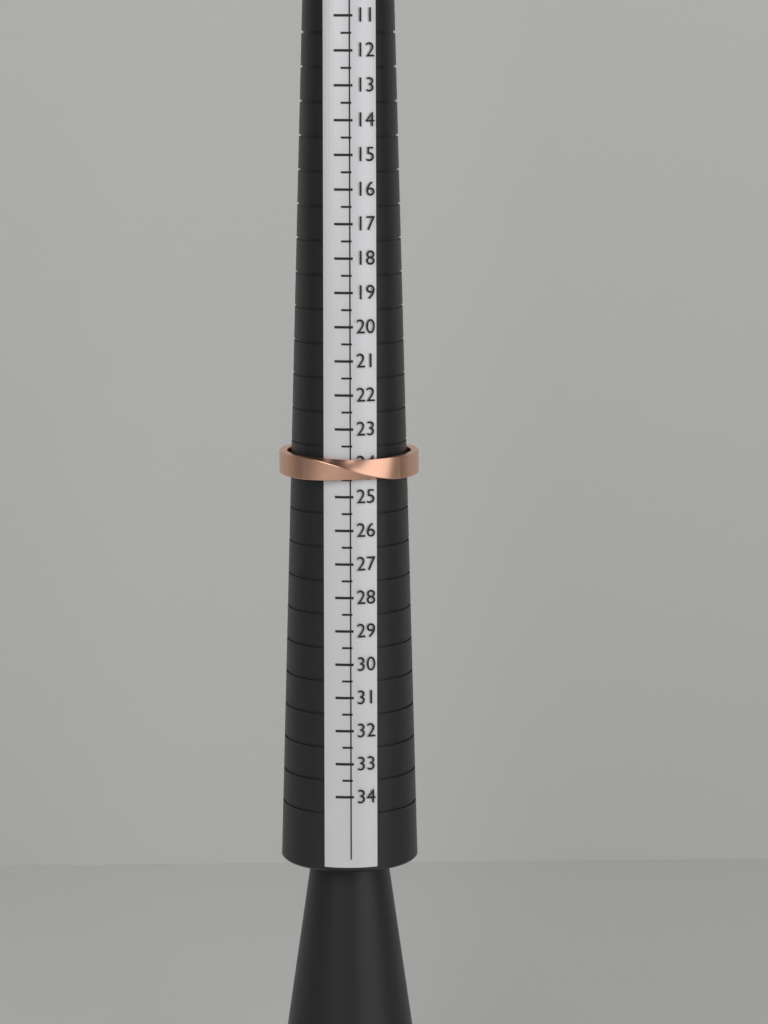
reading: 24.5 (no unit)
